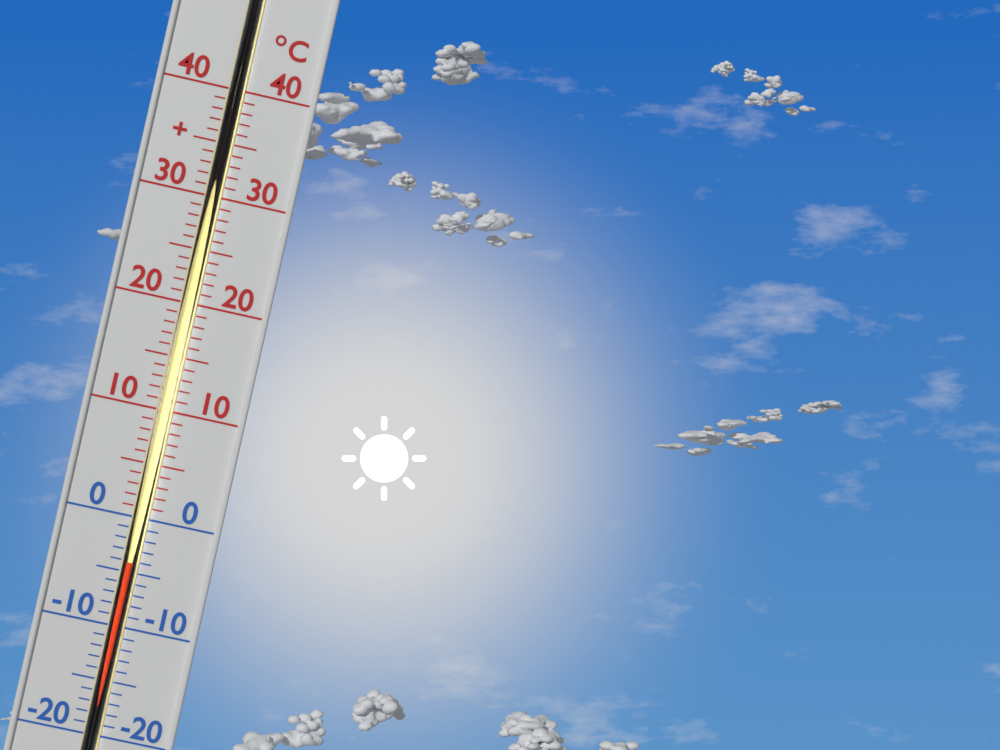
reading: -4 °C
